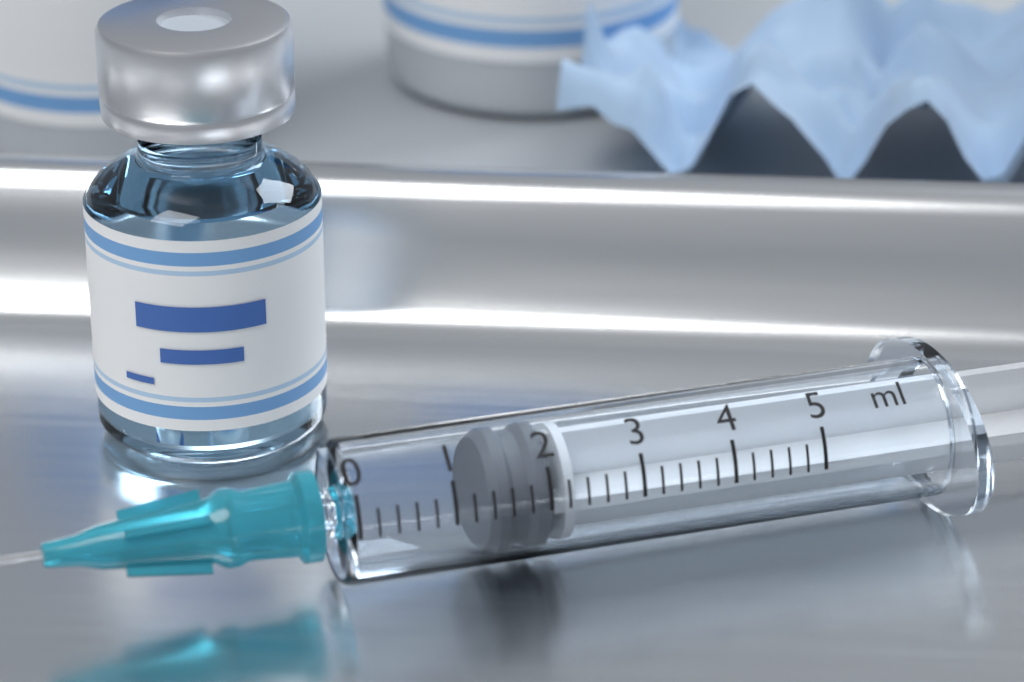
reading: 1.4 ml
